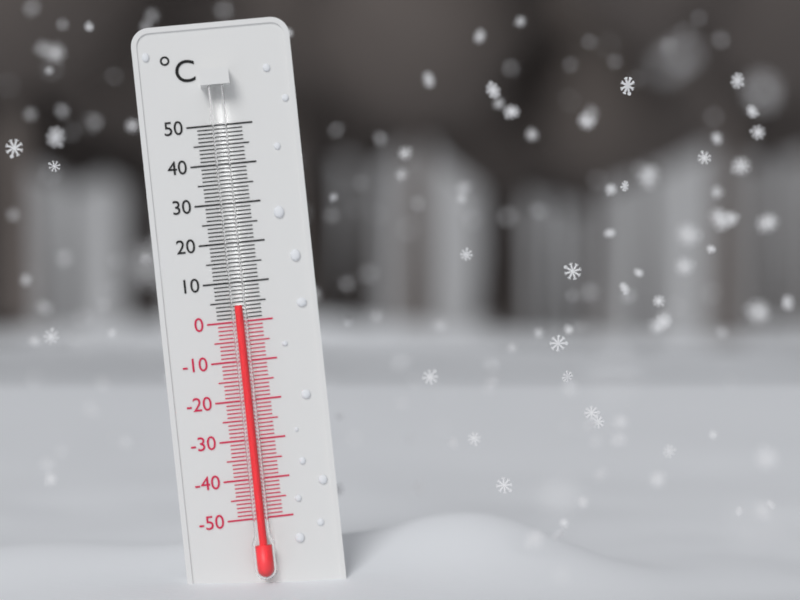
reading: 4 °C
